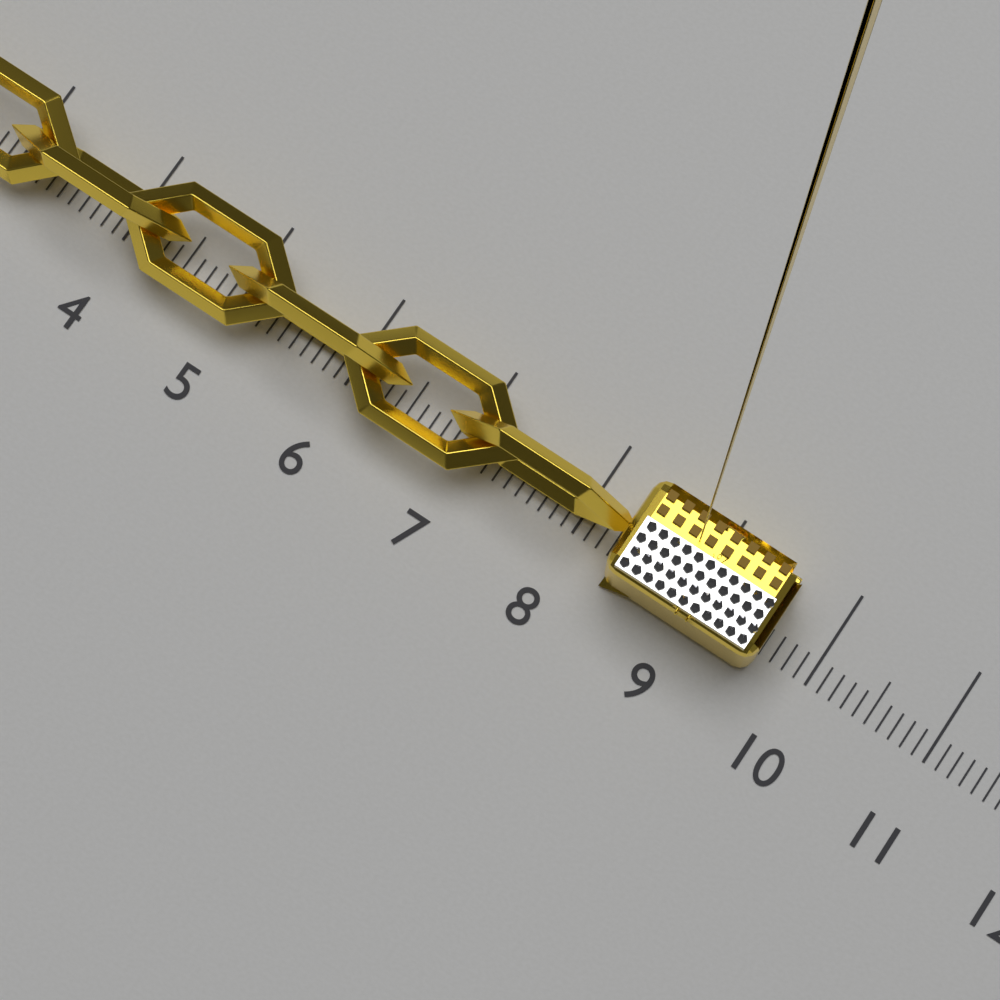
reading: 9.6 (no unit)
